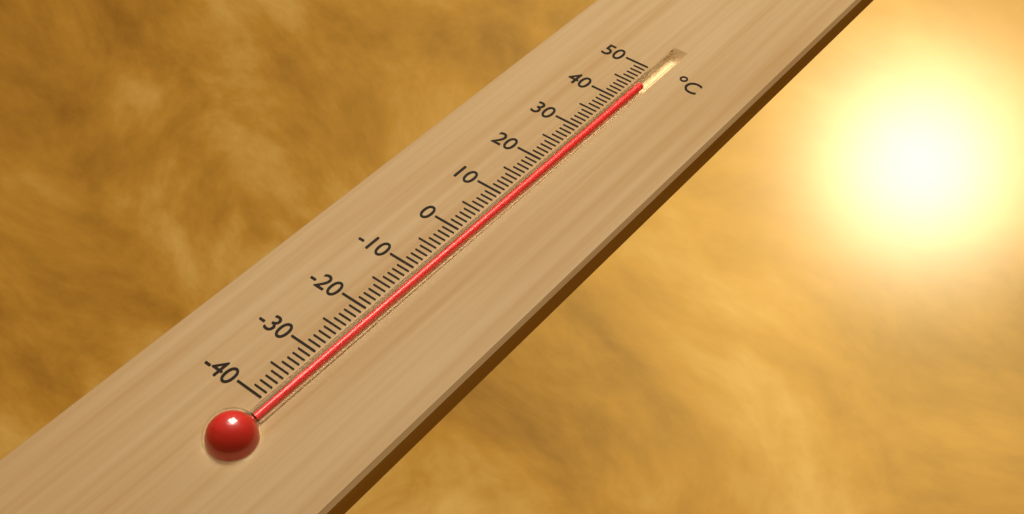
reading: 45 °C
